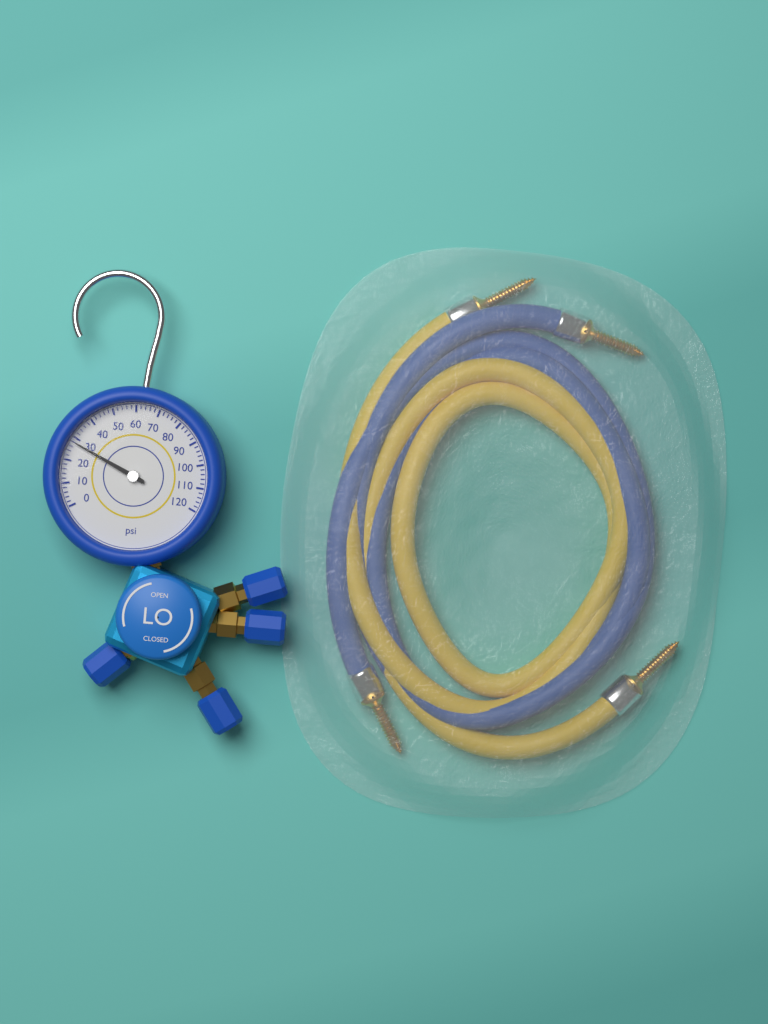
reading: 28 psi
